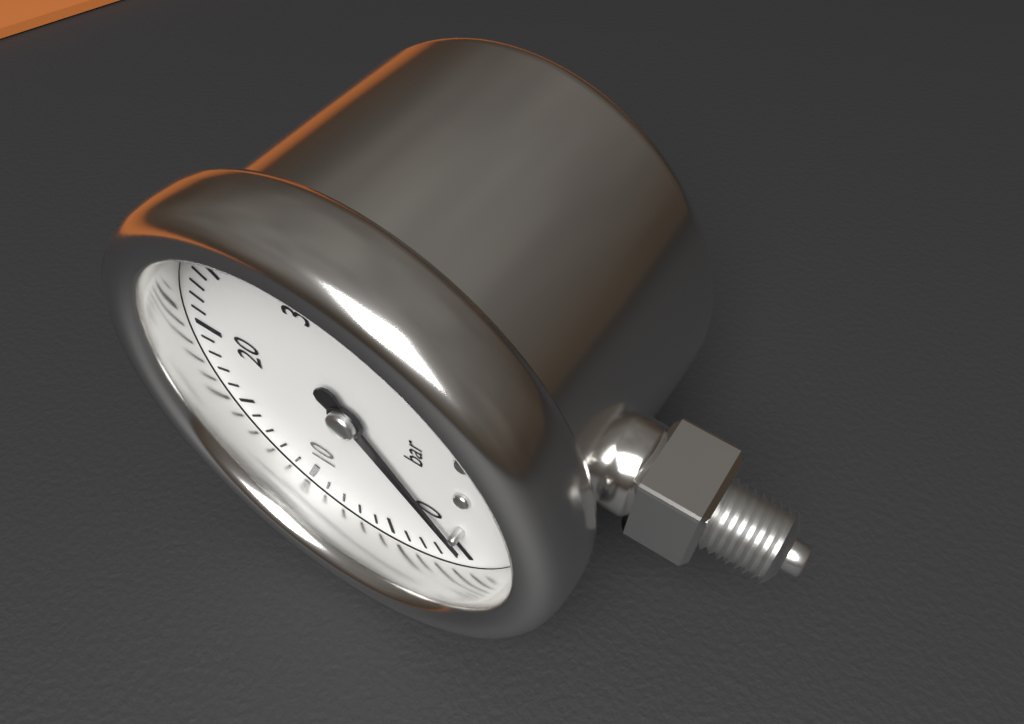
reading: 0 bar
